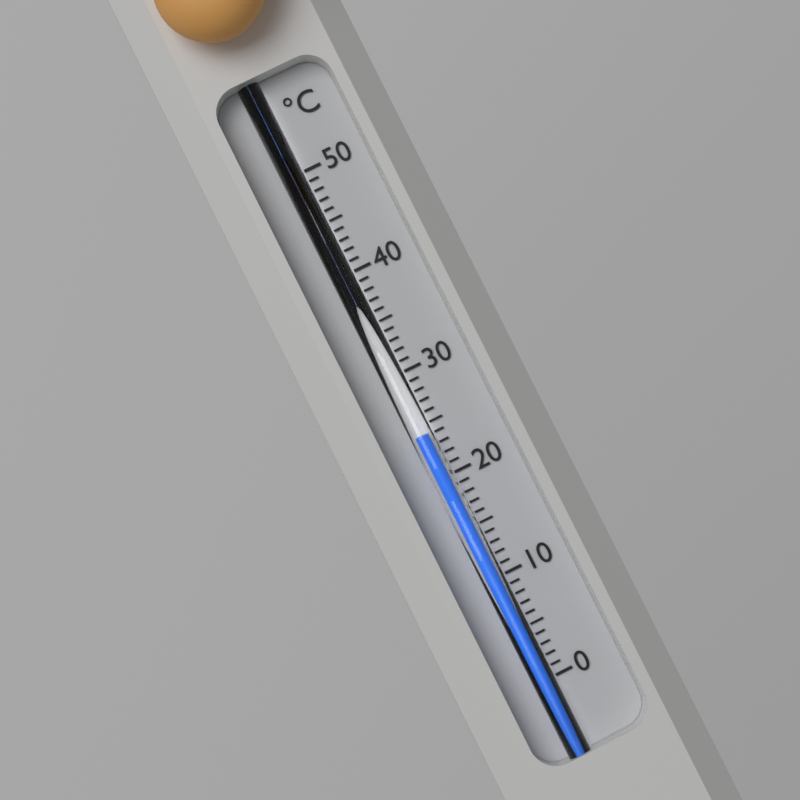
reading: 24 °C
